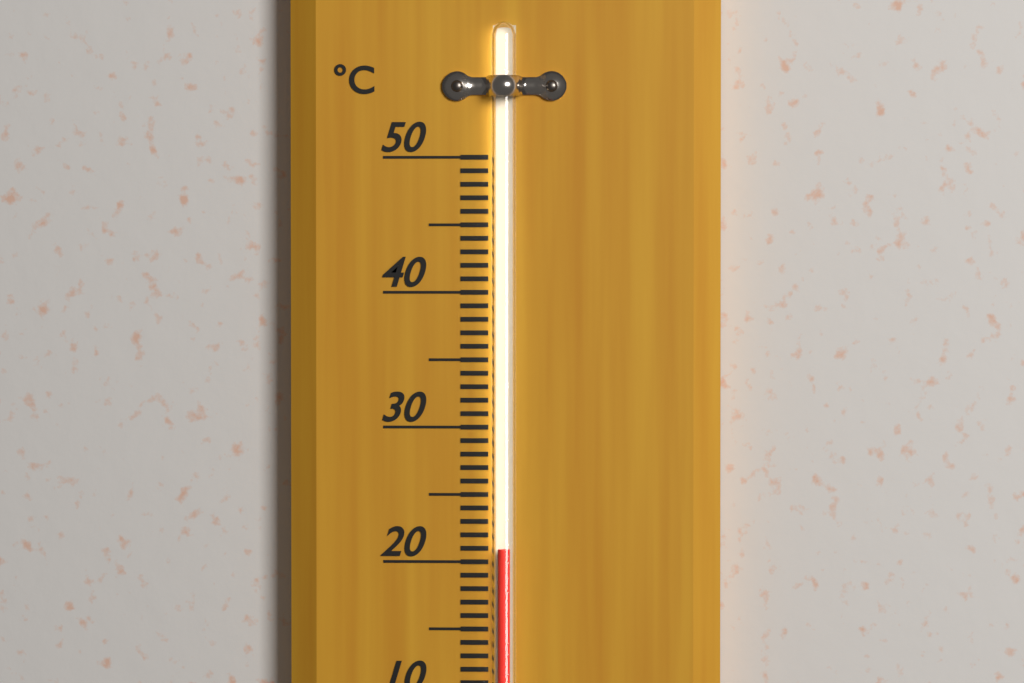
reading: 21 °C
